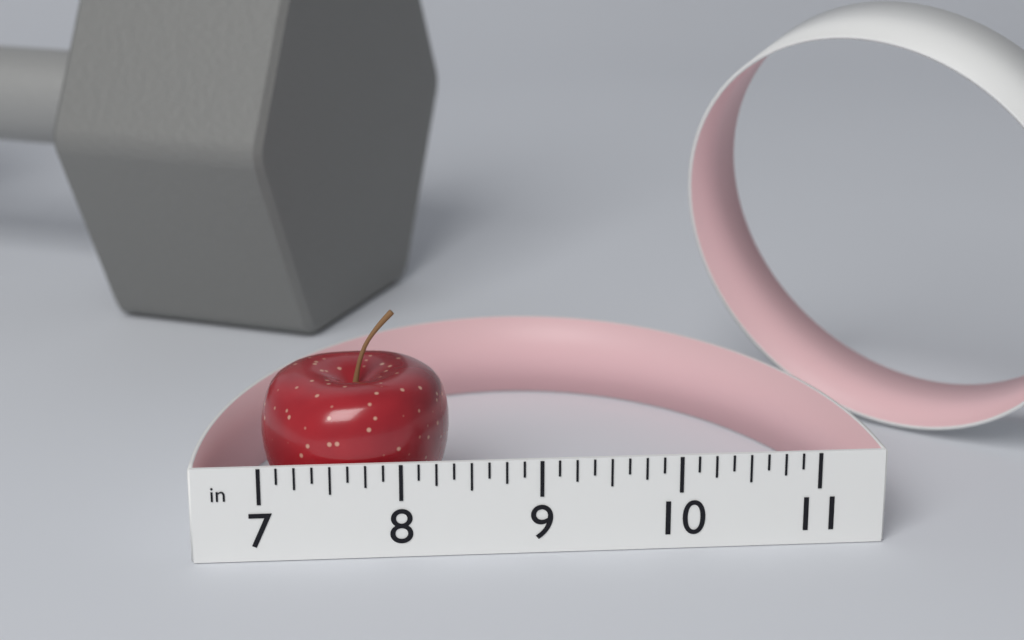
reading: 8.375 in
